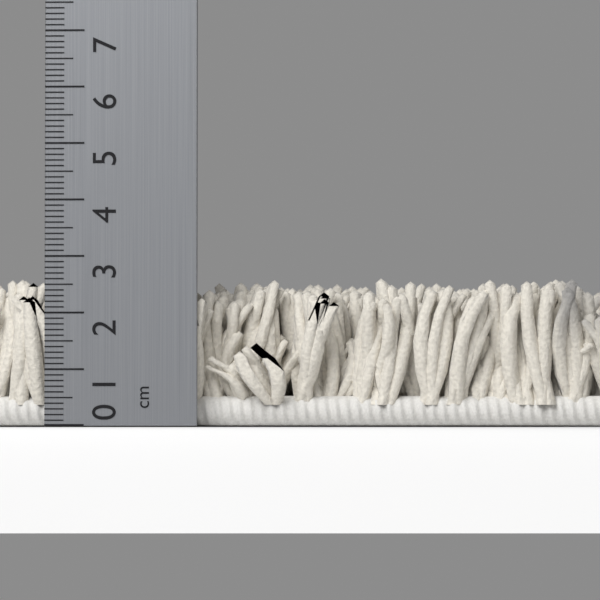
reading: 2.7 cm
